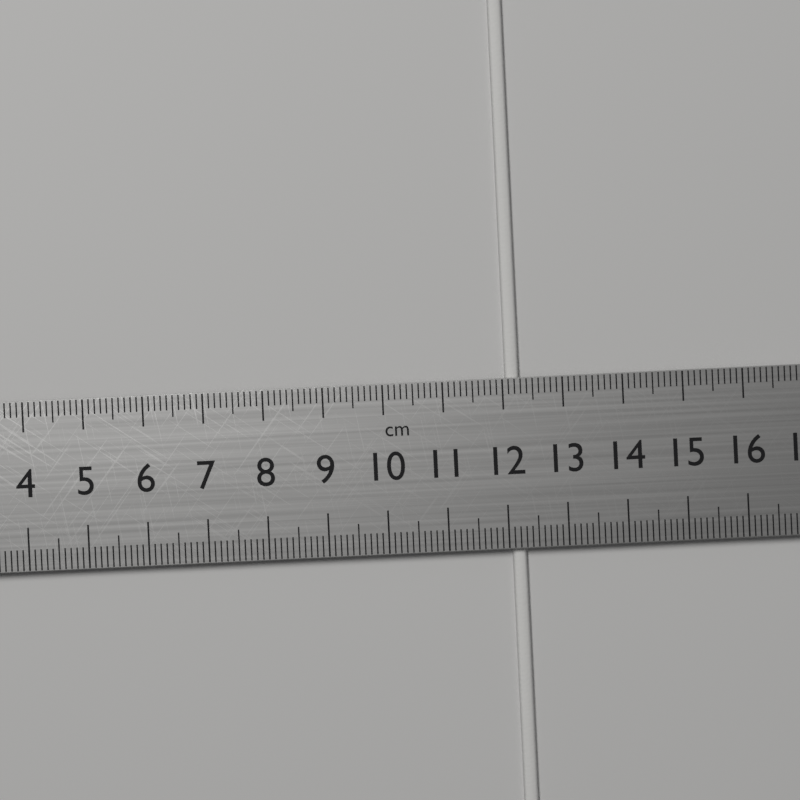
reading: 12.3 cm
